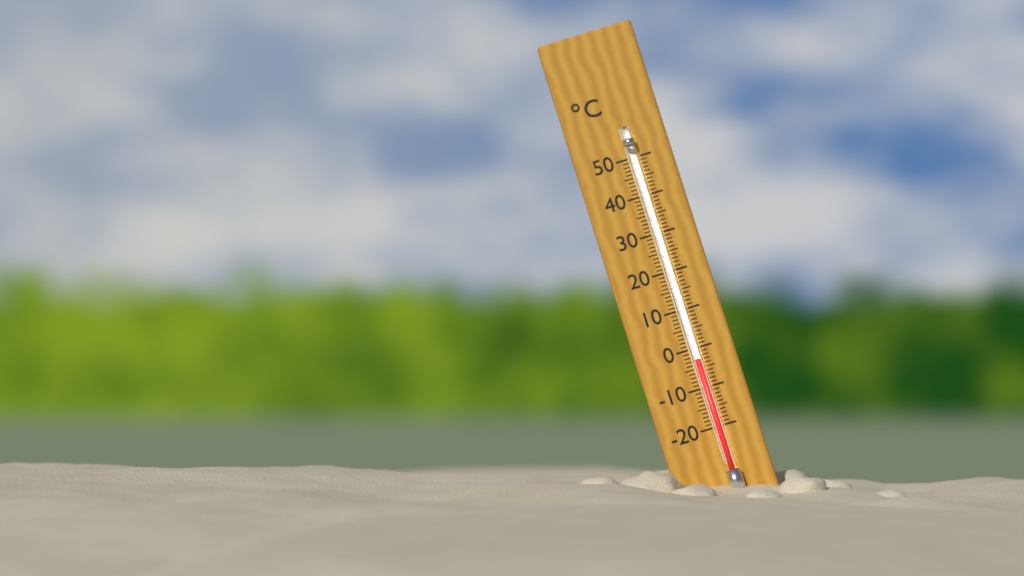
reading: -3 °C
